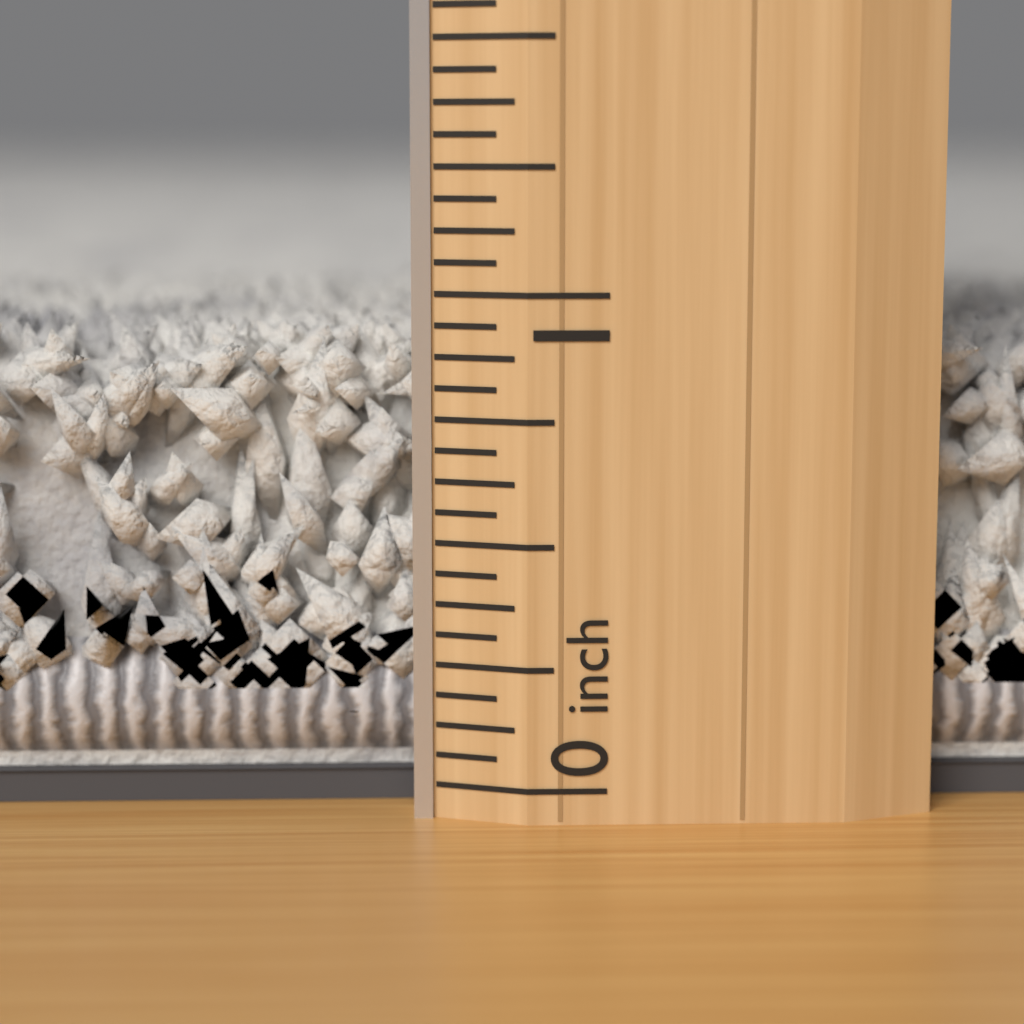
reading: 0.9375 inch
